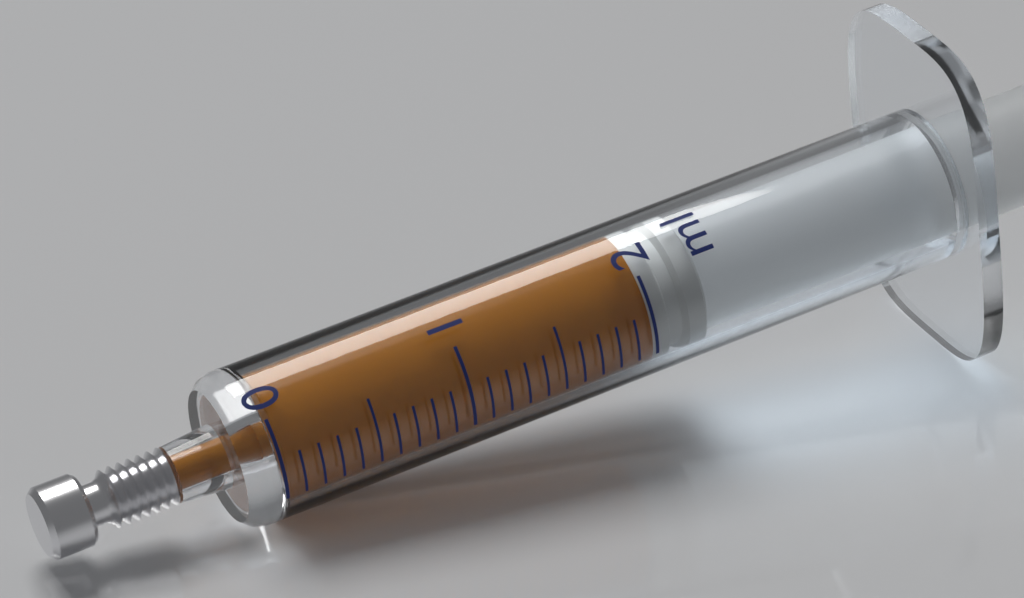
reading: 2.0 ml
